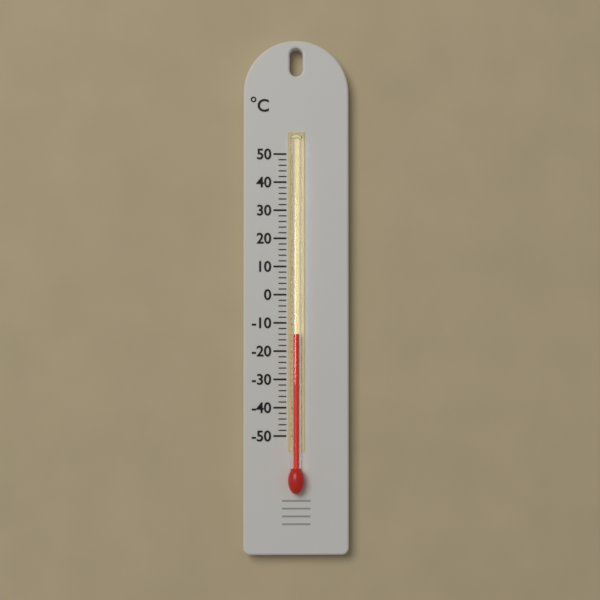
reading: -14 °C
